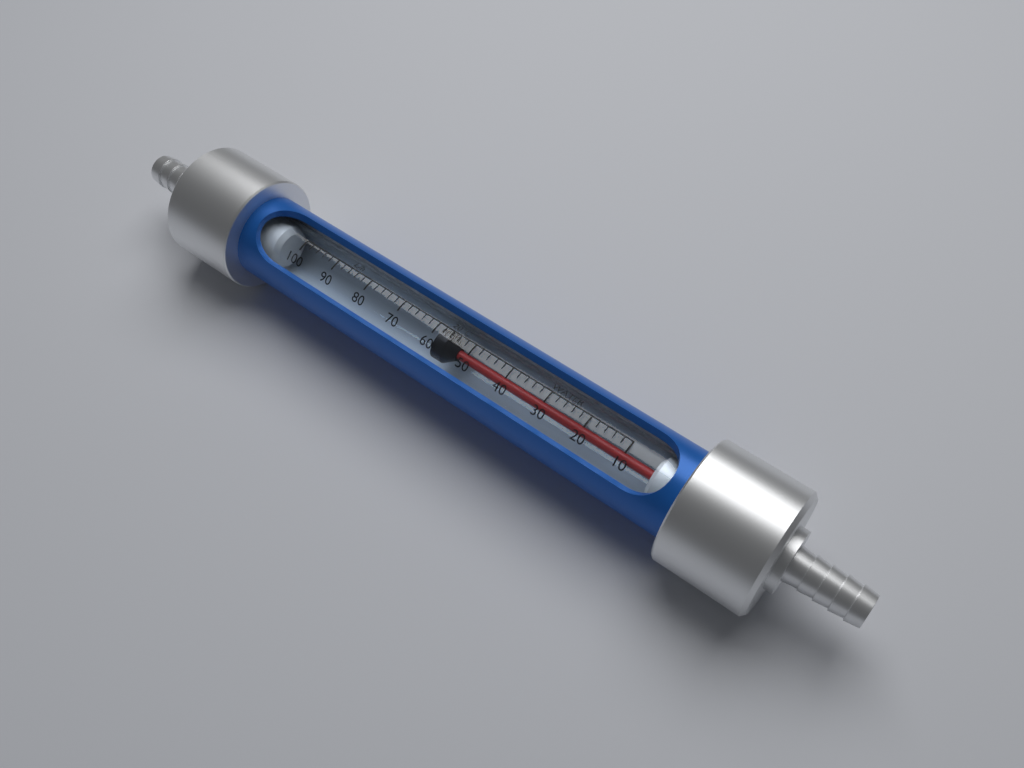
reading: 60 L/h
